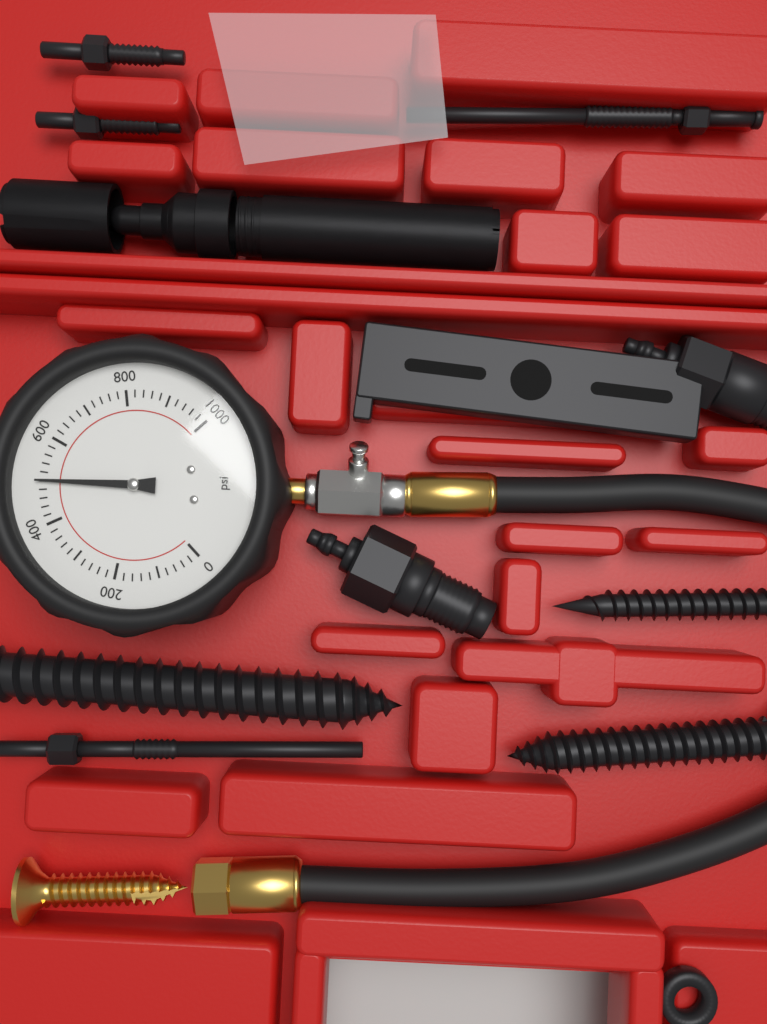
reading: 500 psi
